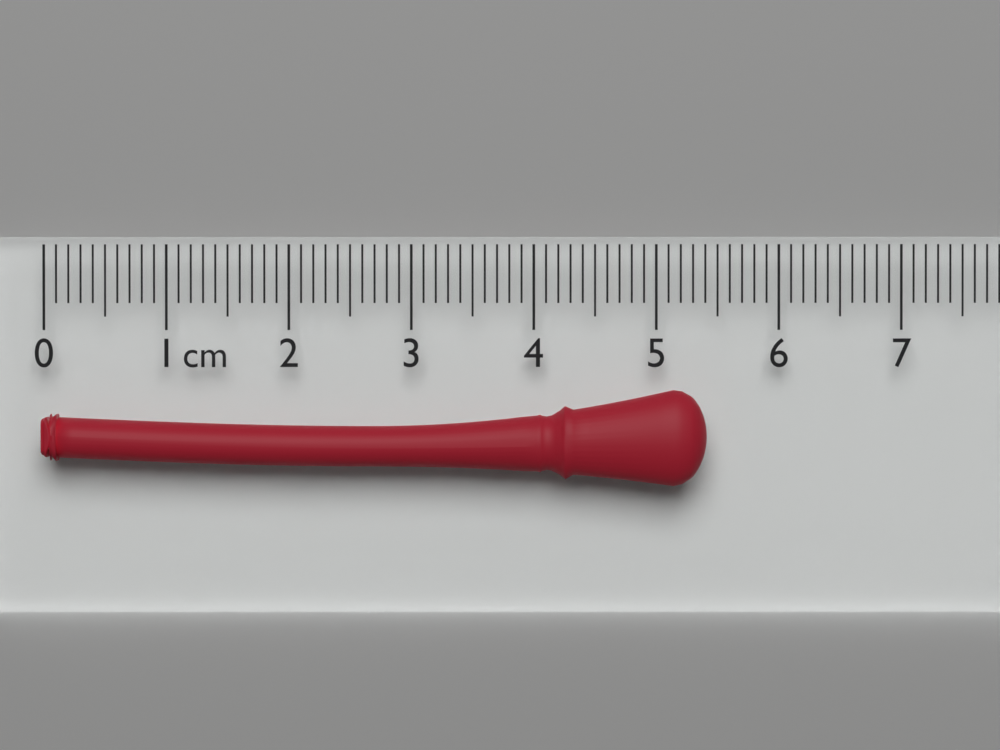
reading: 5.4 cm
